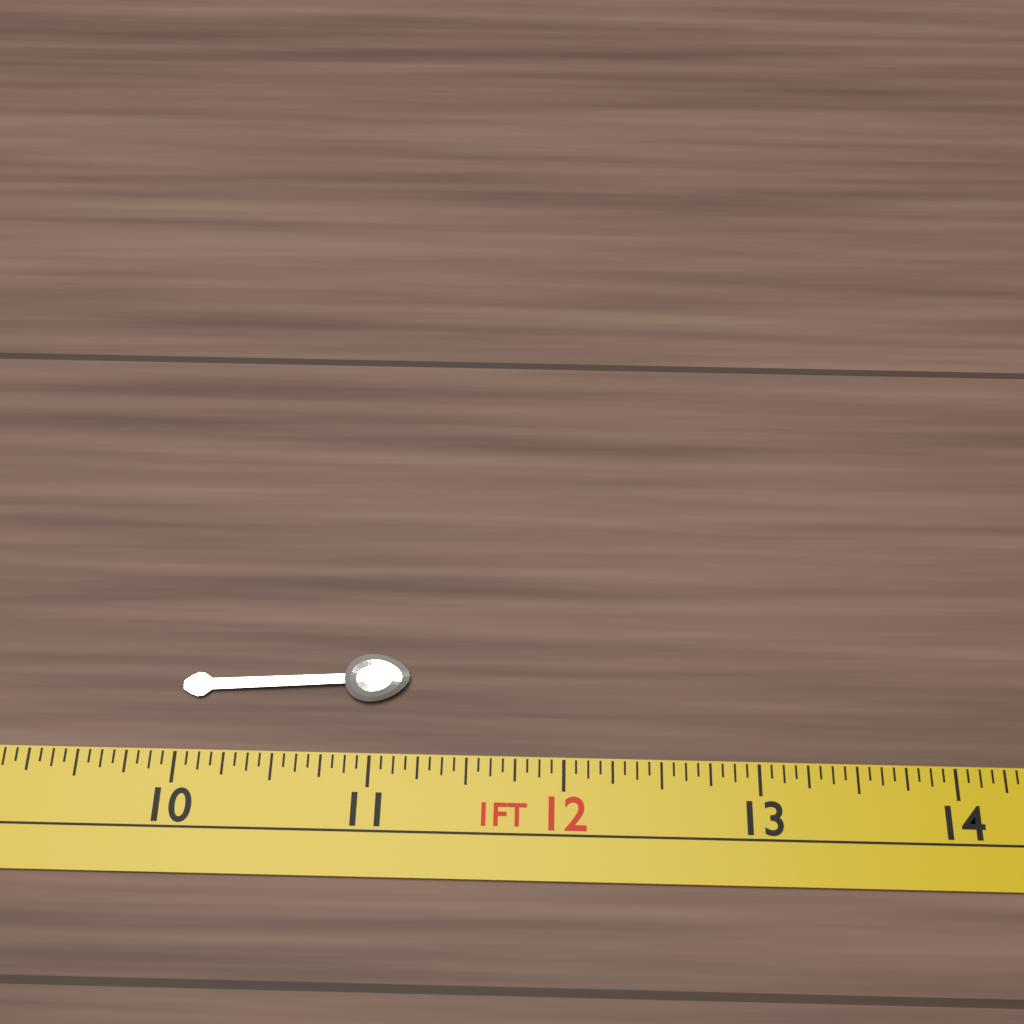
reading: 11.1875 in
